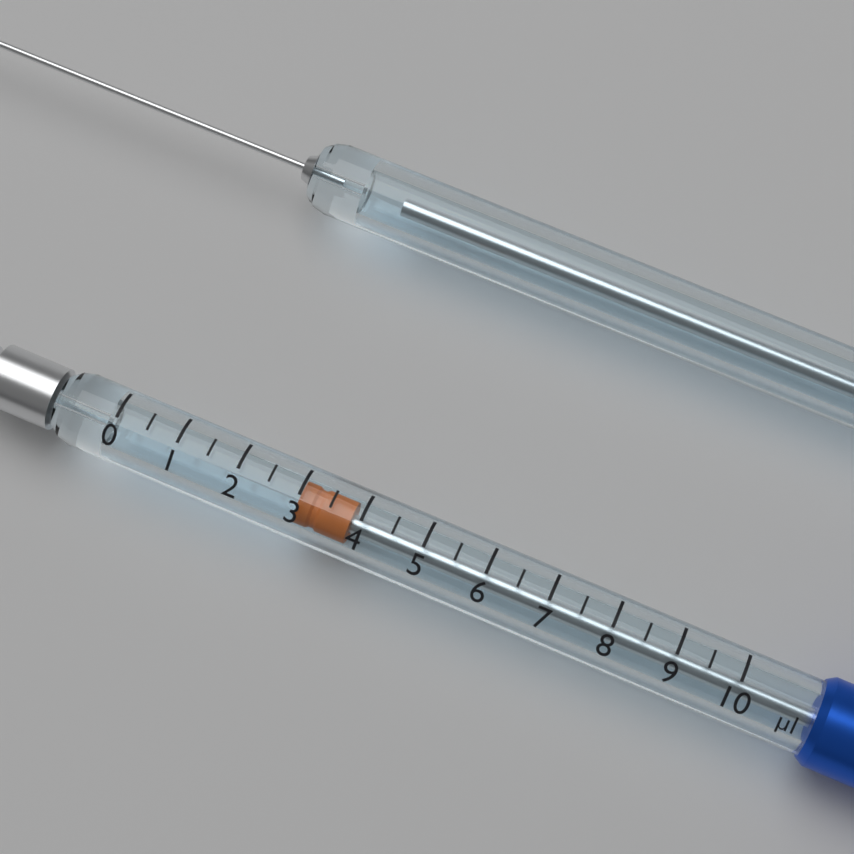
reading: 3.0 µl
